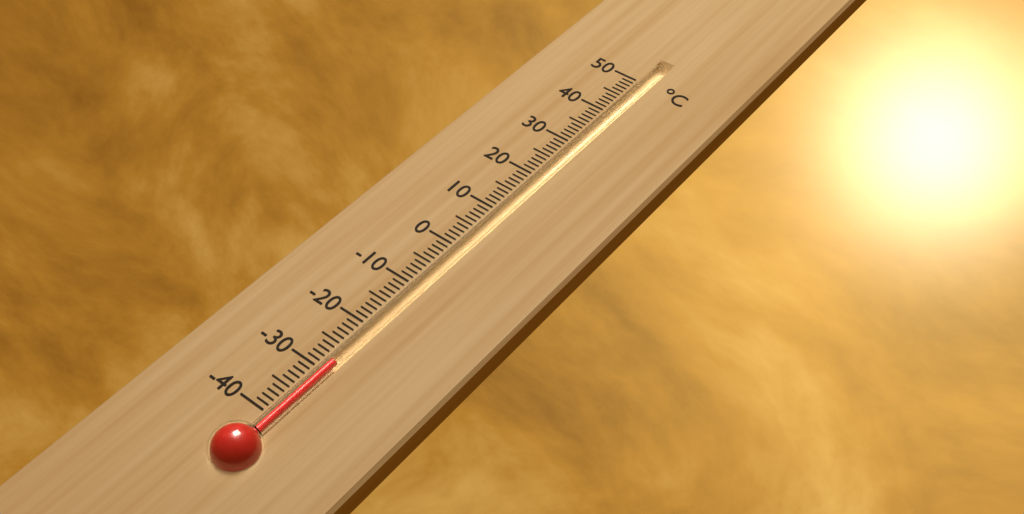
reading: -28 °C
